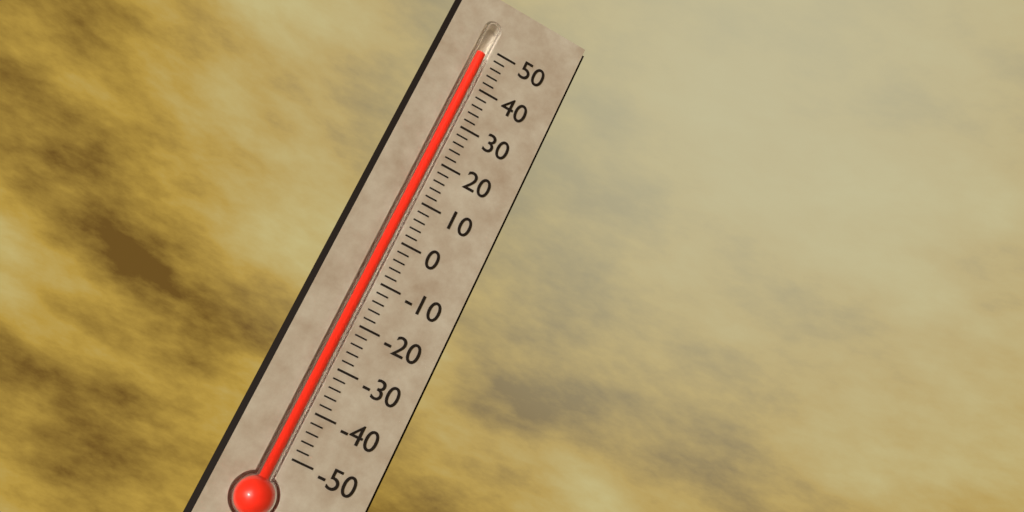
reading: 48 (no unit)
